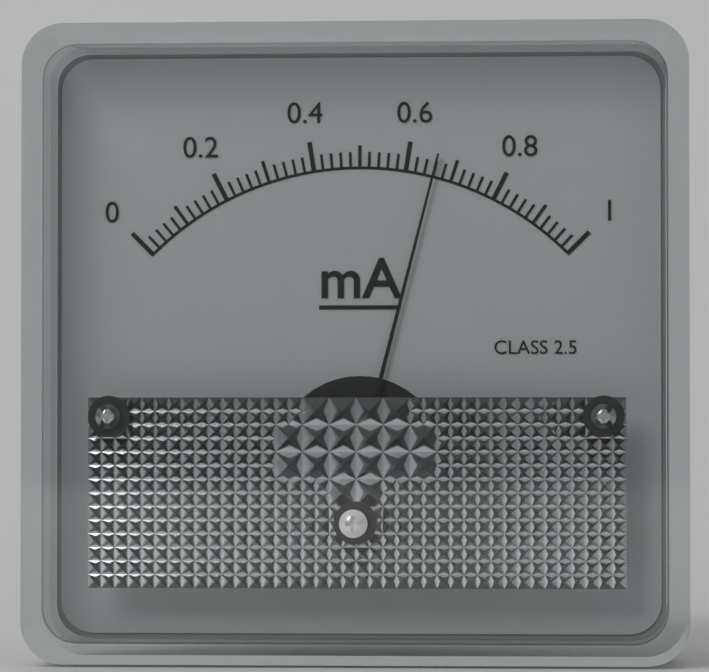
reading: 0.66 mA
